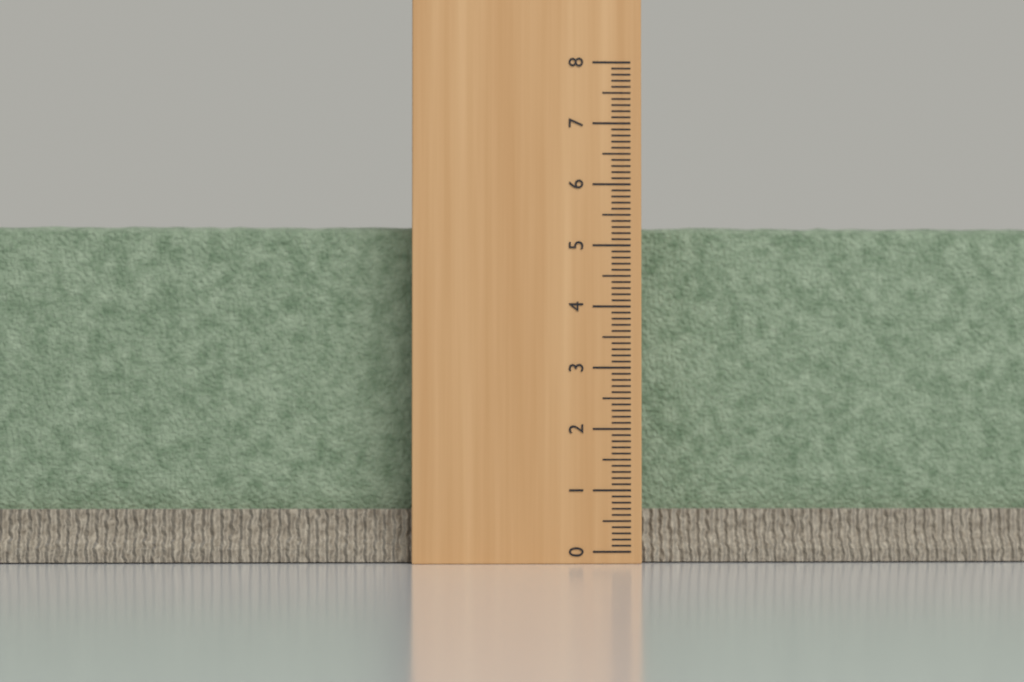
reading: 5.4 (no unit)
